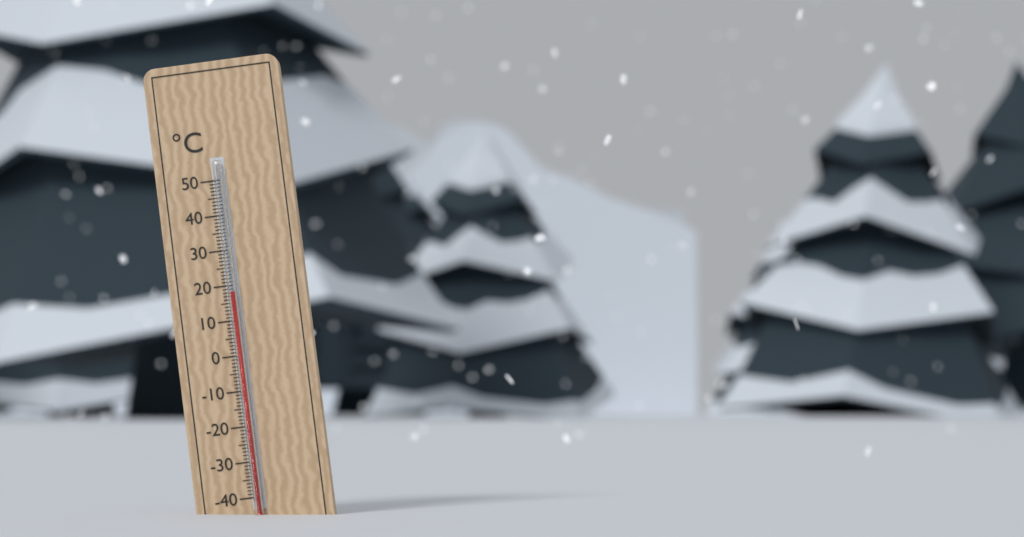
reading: 18 °C
